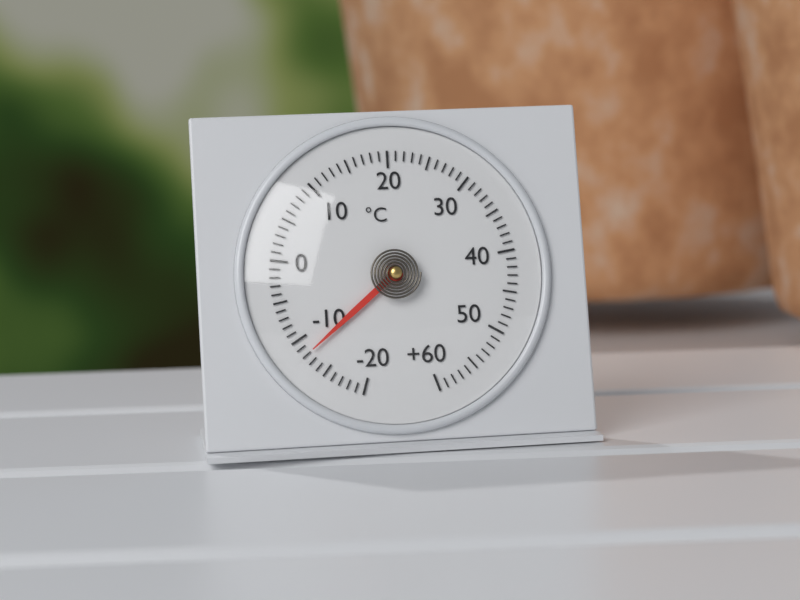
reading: -12 °C
